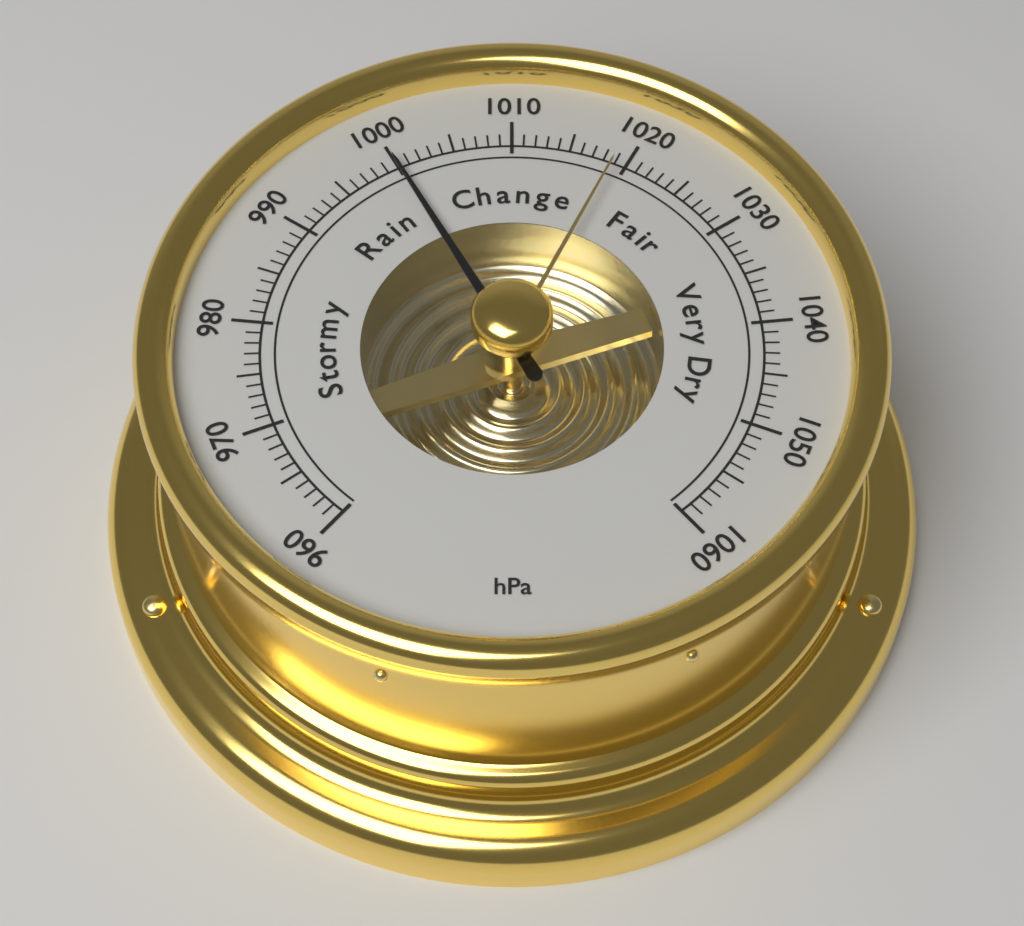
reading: 1000 hPa
